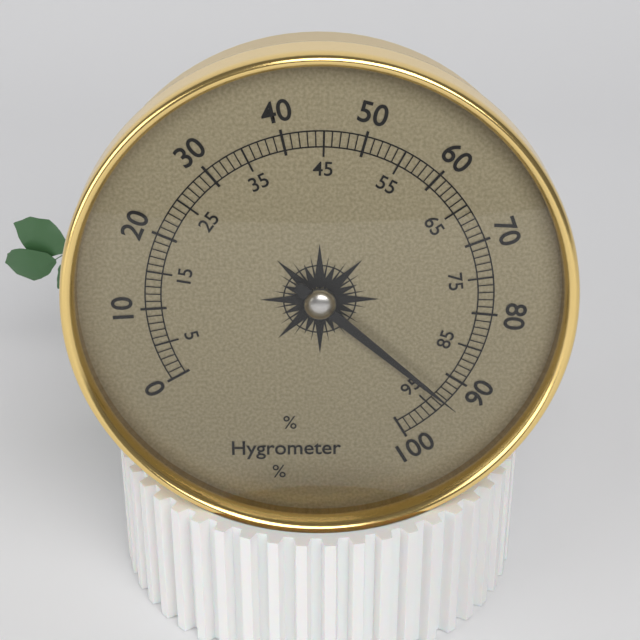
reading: 93 %
